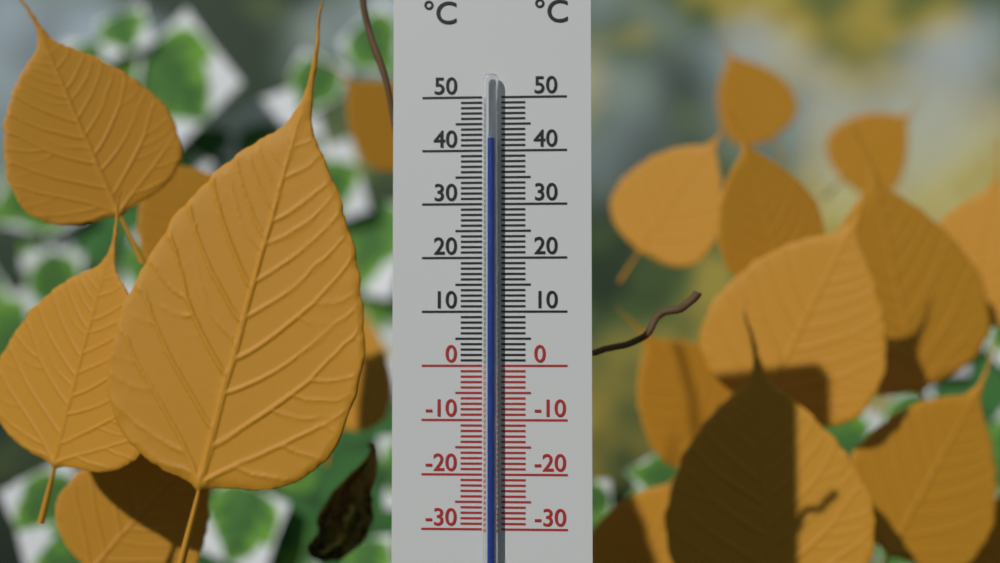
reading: 42 °C
